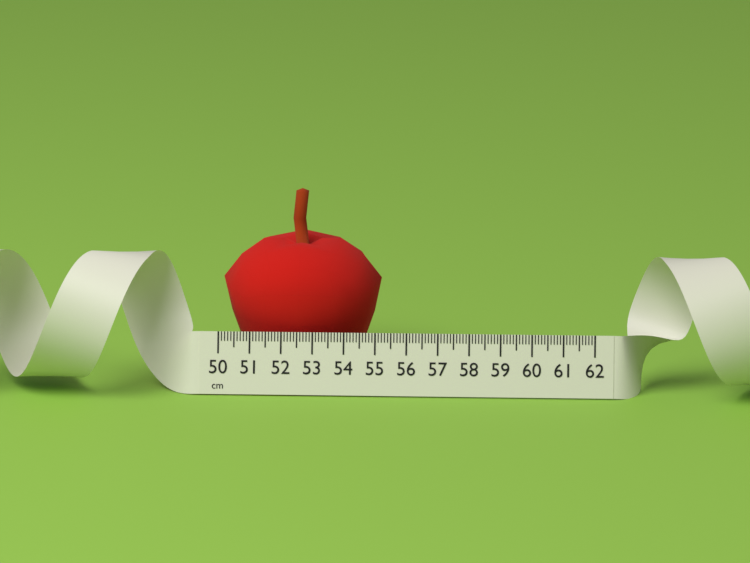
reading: 55.1 cm
